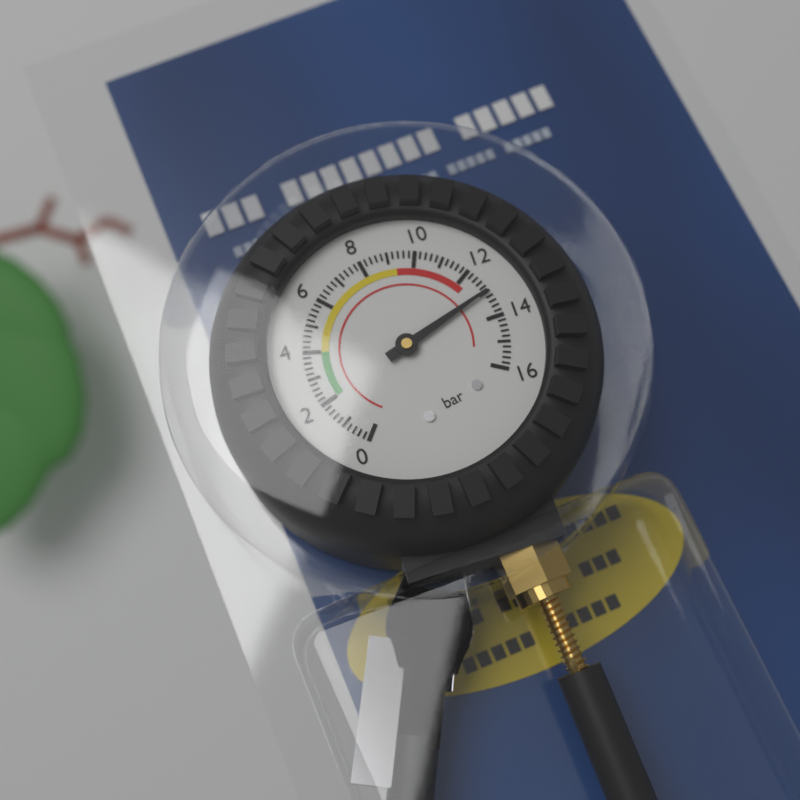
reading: 13.0 bar
